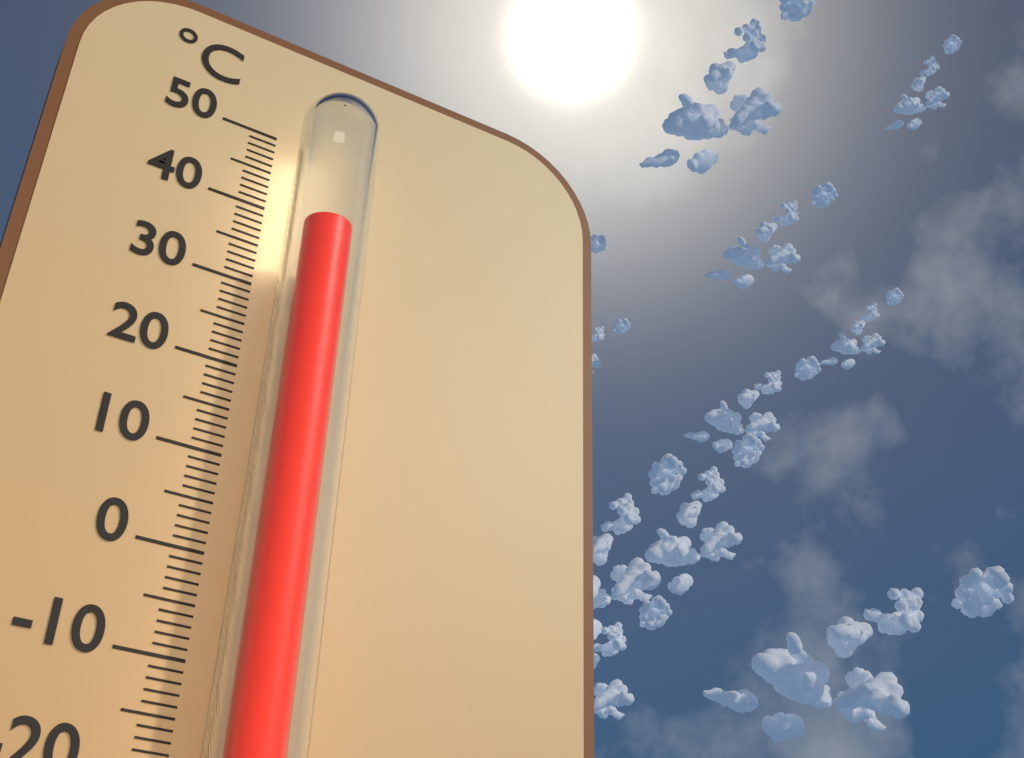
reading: 35 °C
